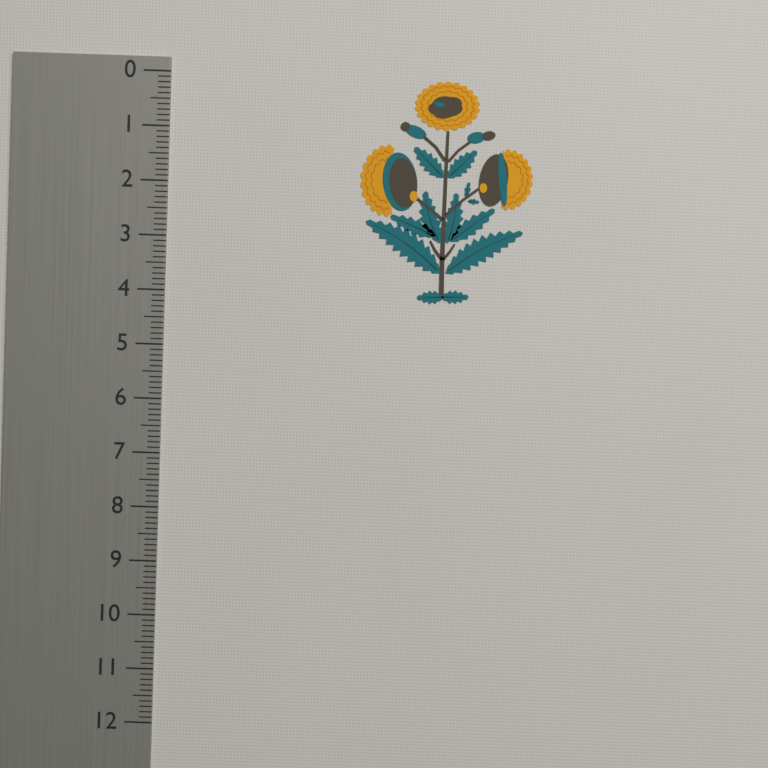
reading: 4.1 (no unit)
